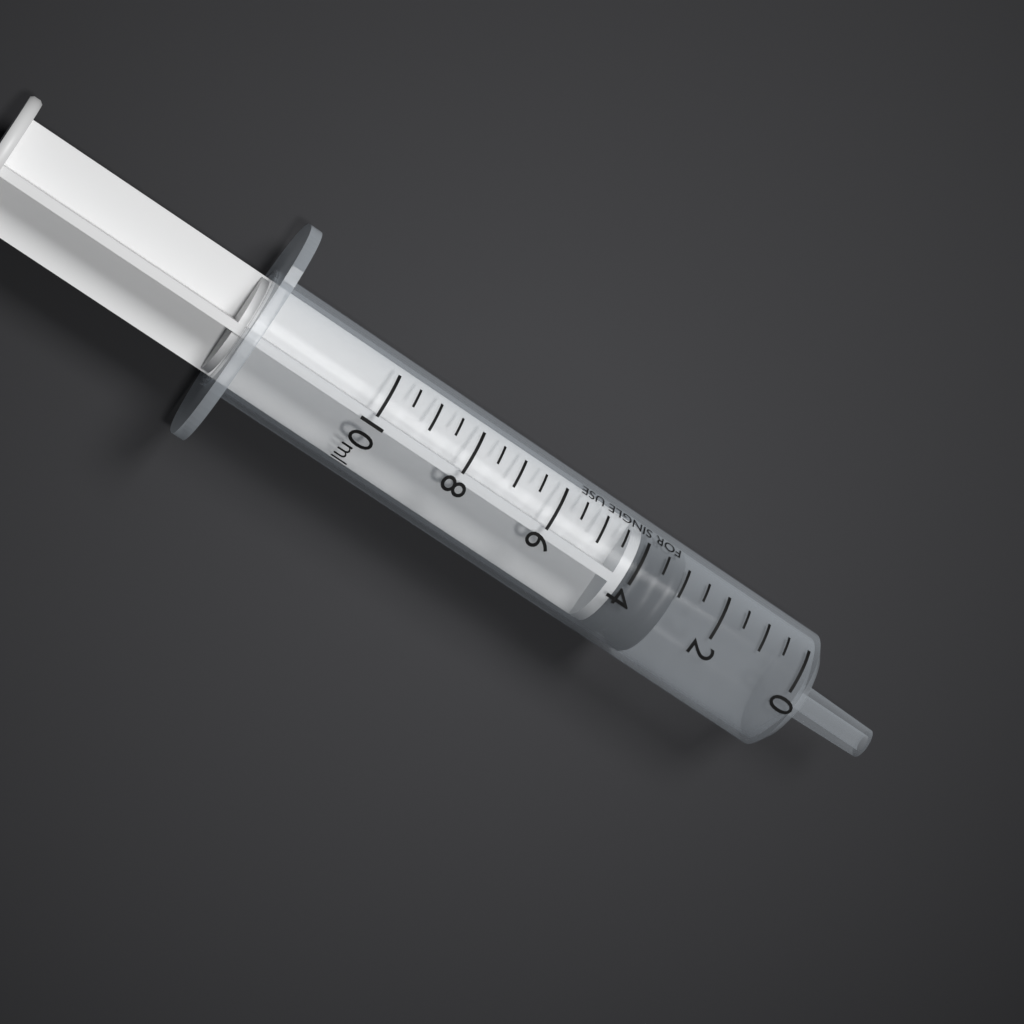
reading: 3.0 ml
